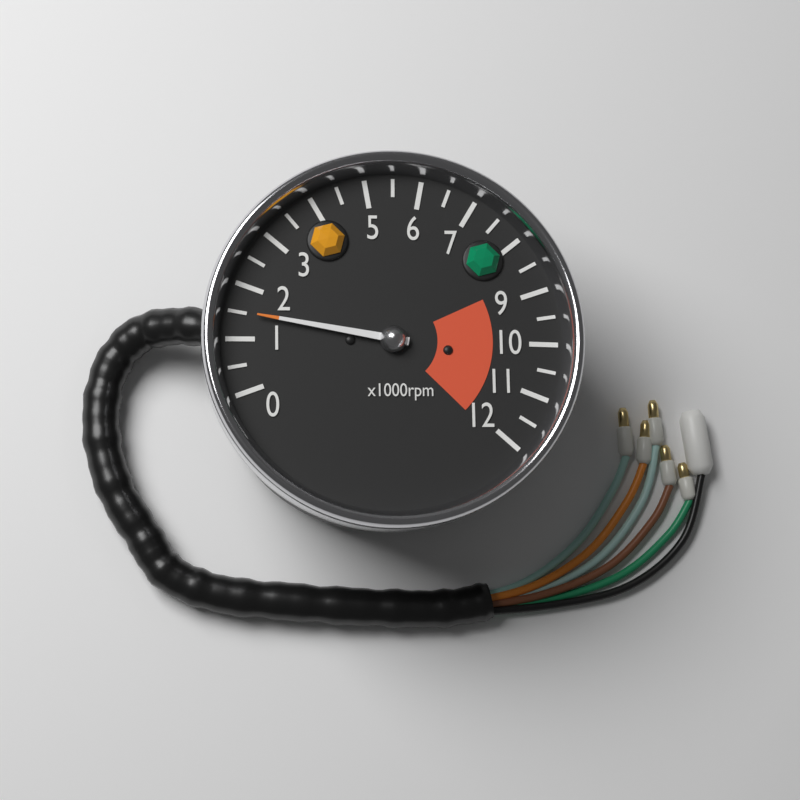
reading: 1500 rpm
